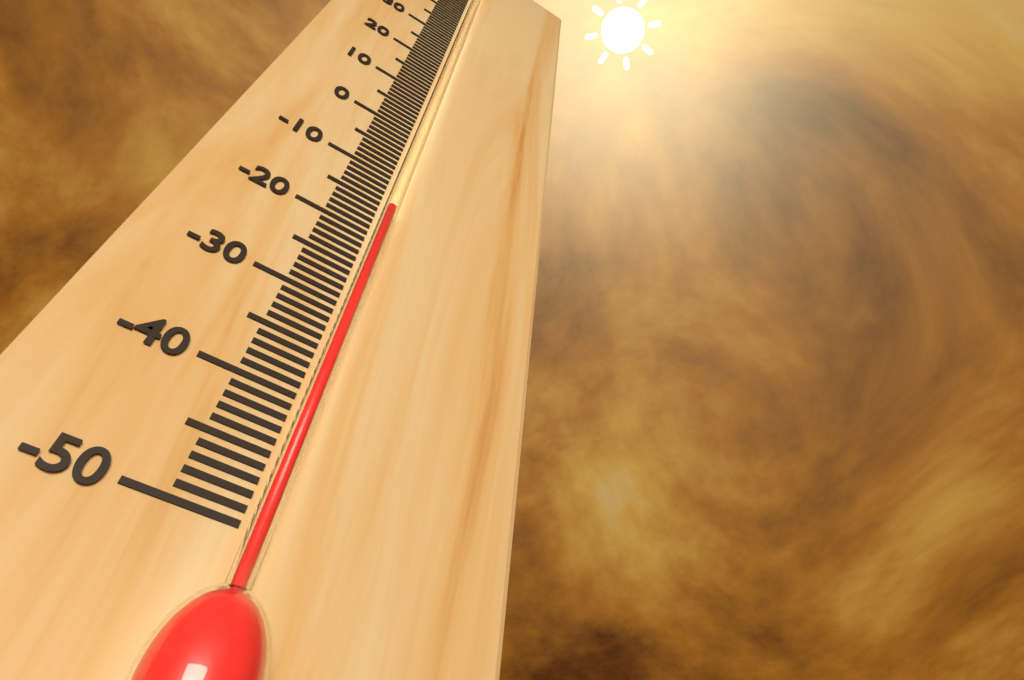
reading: -16 °C
